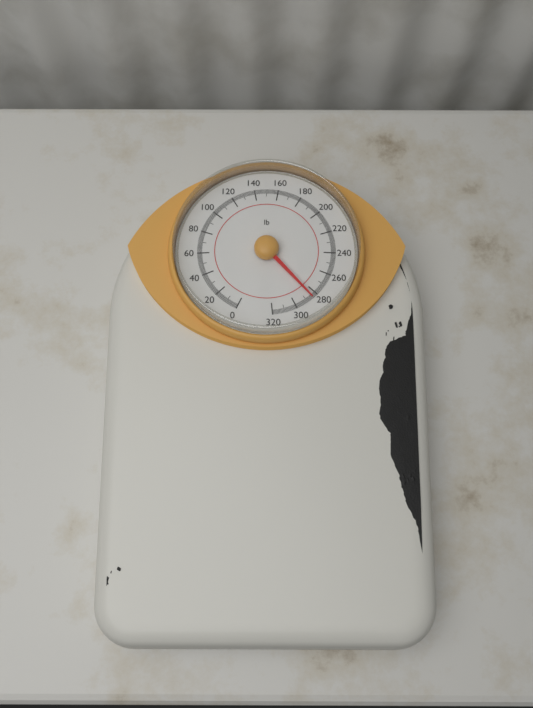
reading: 285 lb
